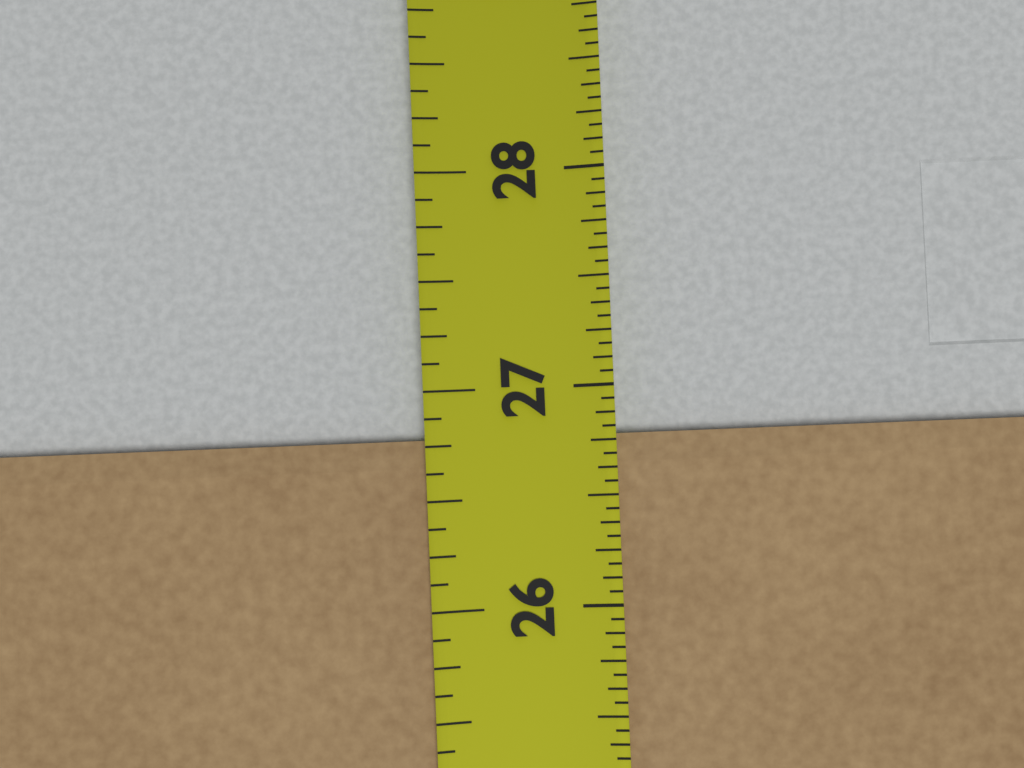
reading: 26.8125 in
